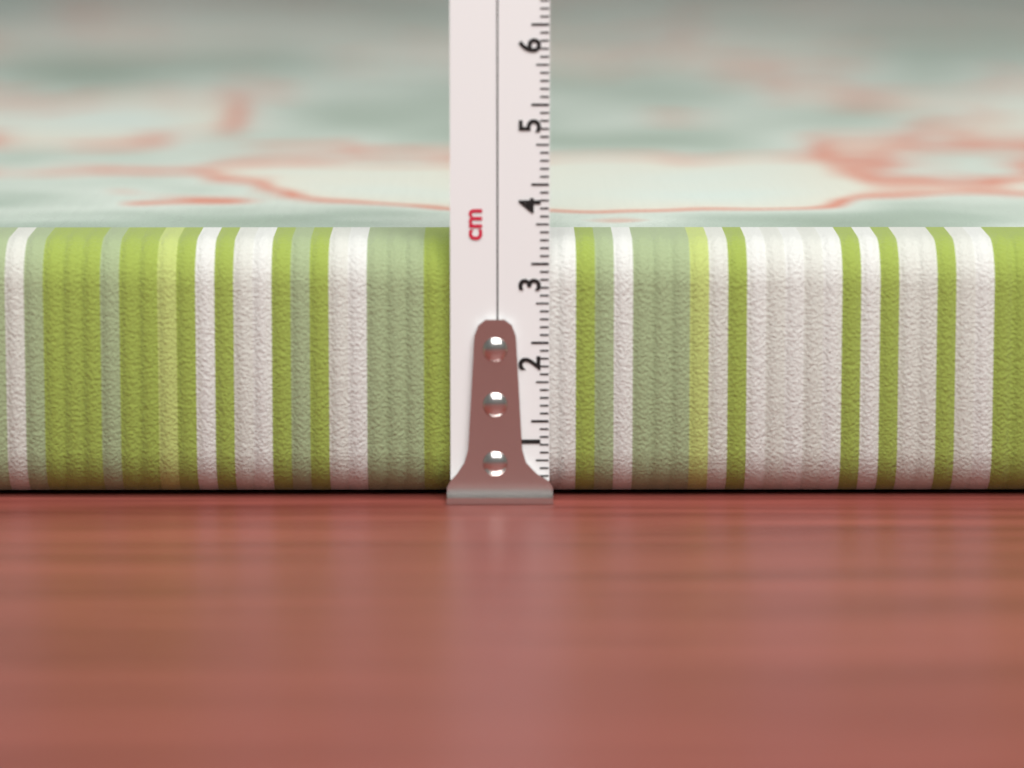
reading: 3.3 cm
